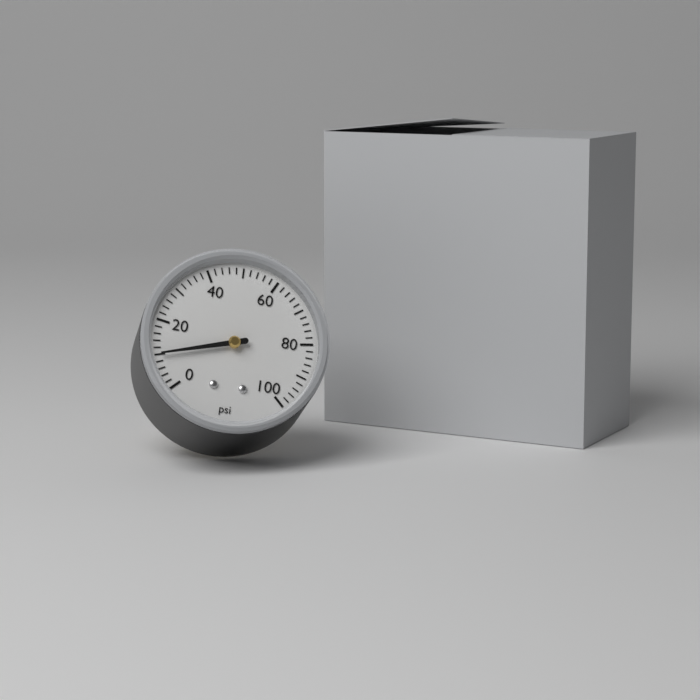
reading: 10 psi
